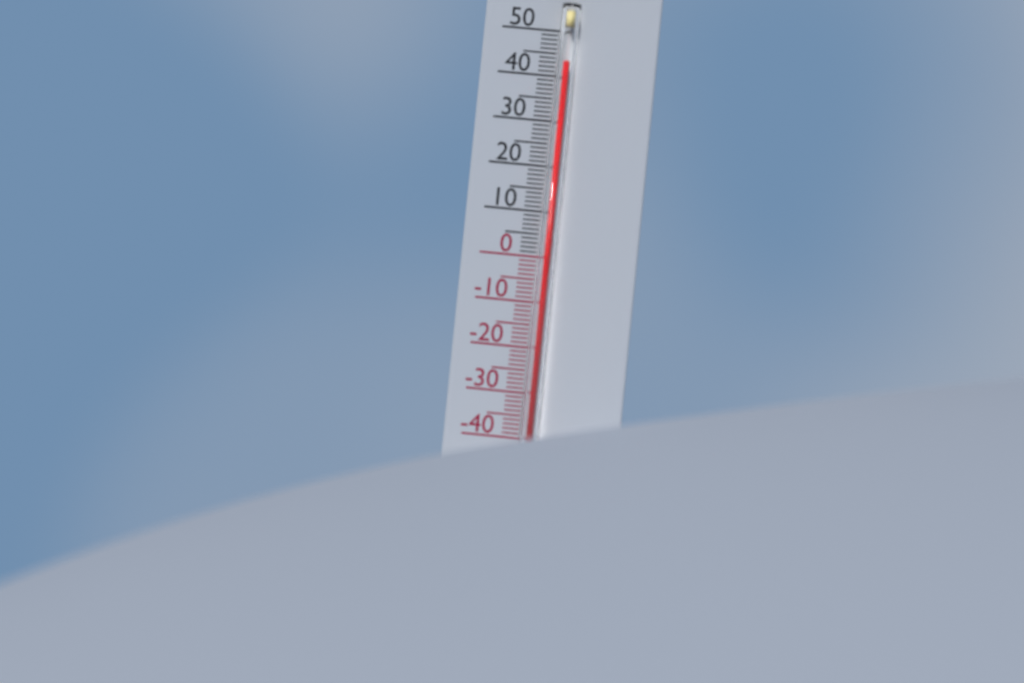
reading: 43 °C
